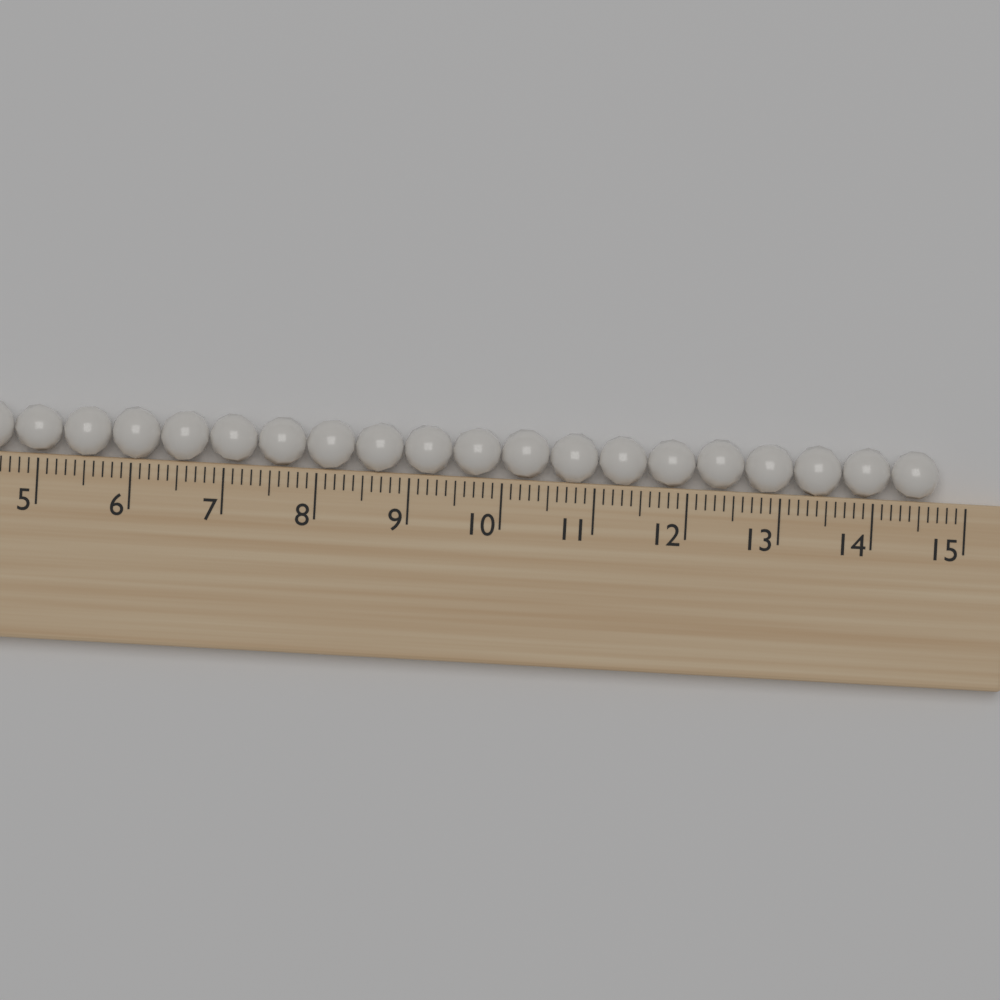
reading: 14.7 (no unit)
